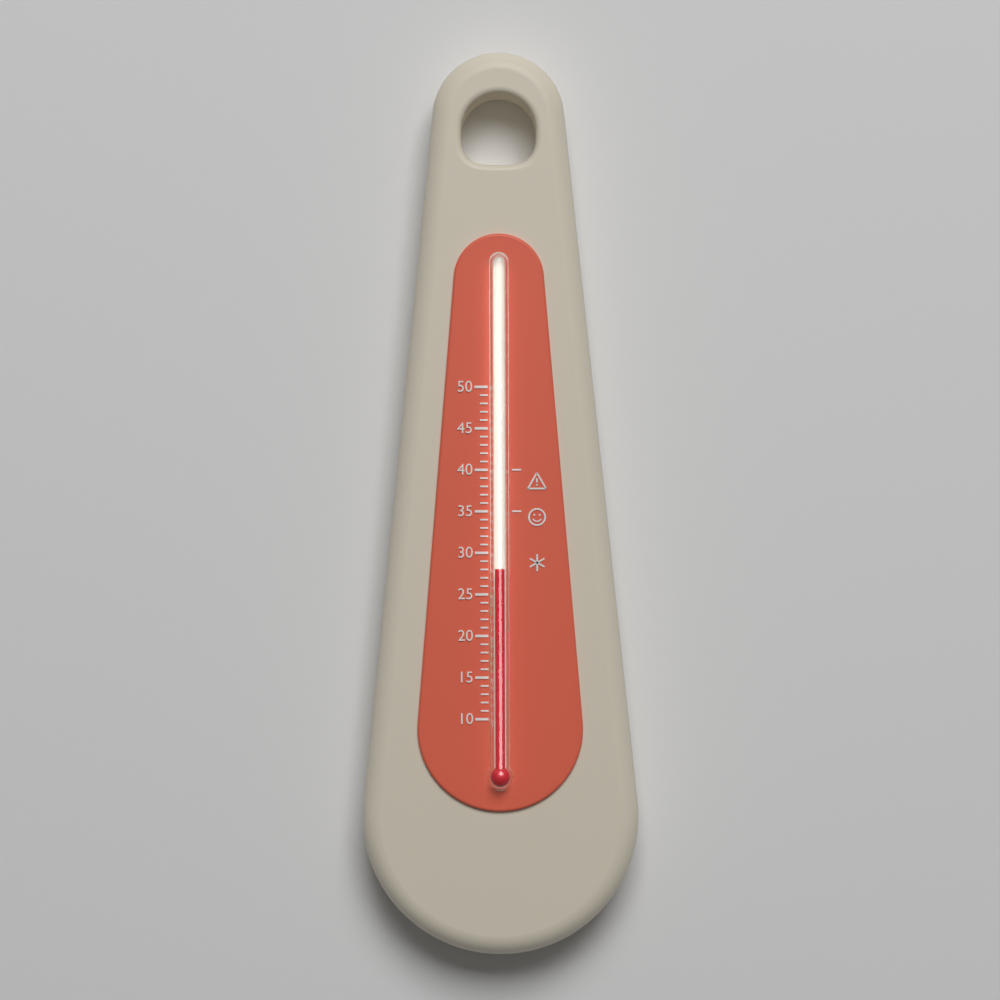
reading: 28 (no unit)
